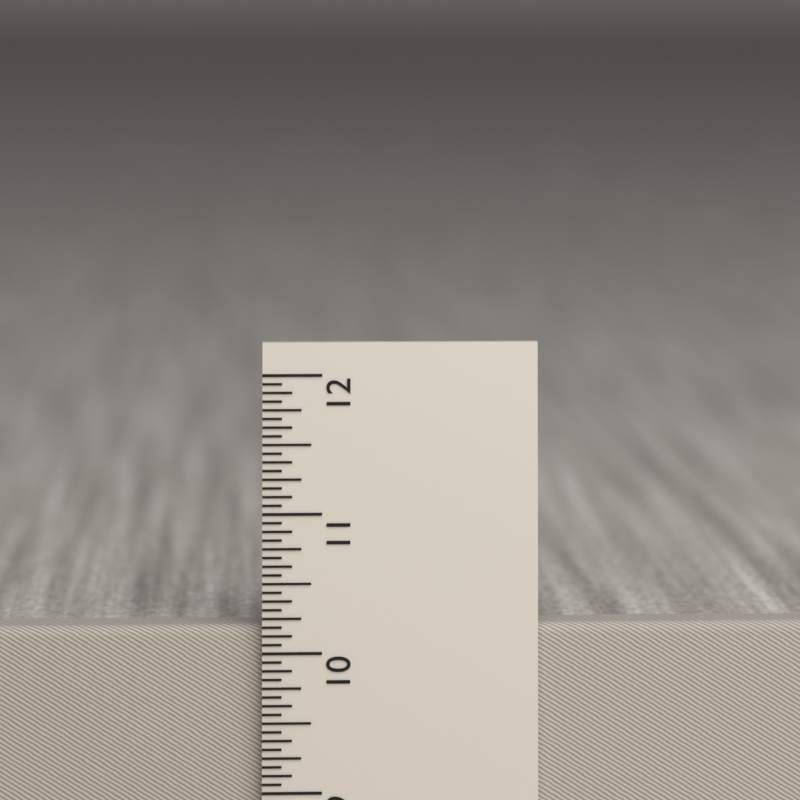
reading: 10.1875 in
